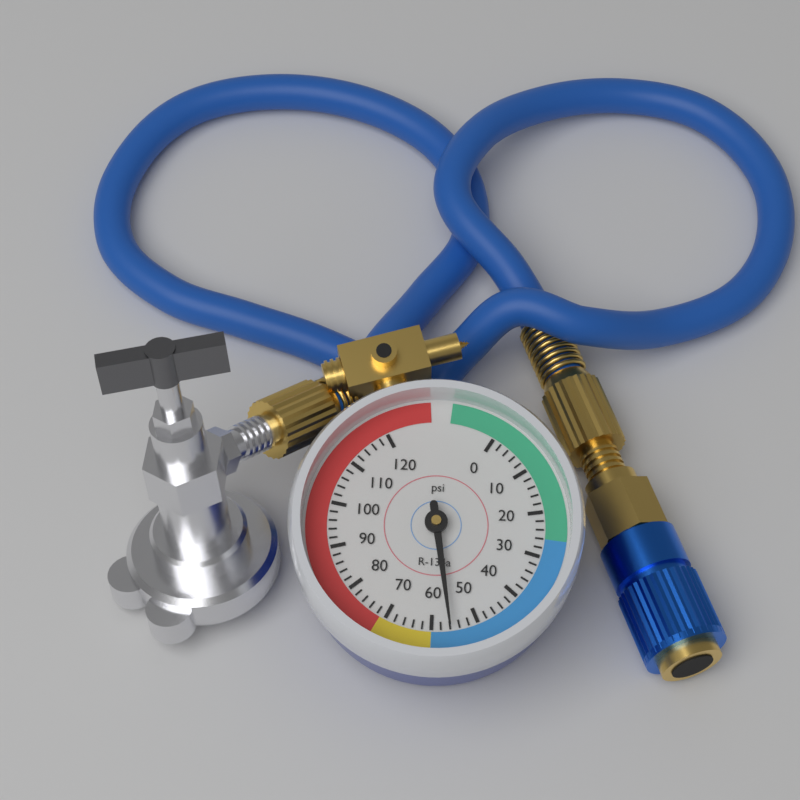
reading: 56 psi
